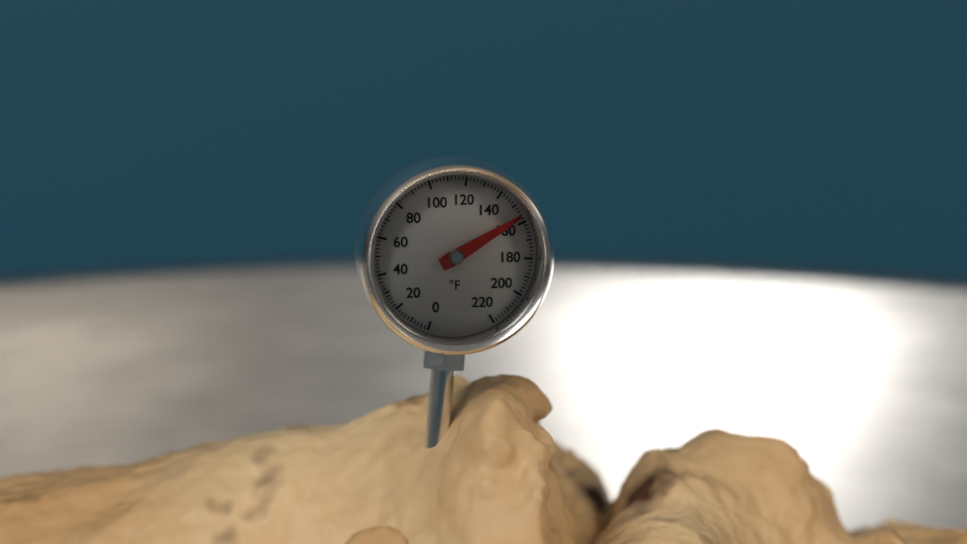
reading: 156 °F
